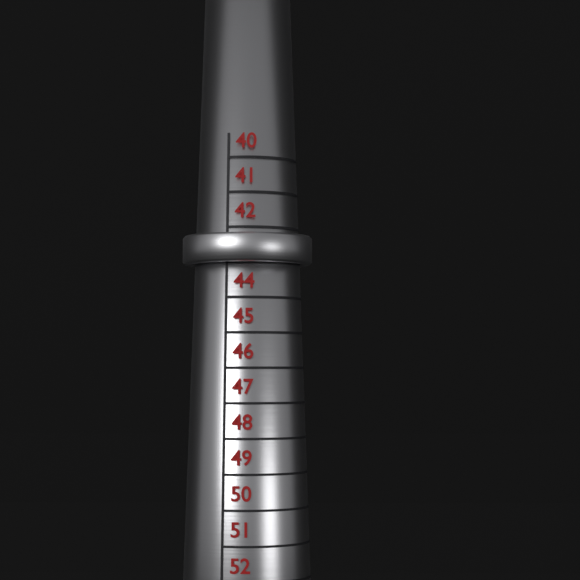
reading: 43 (no unit)
